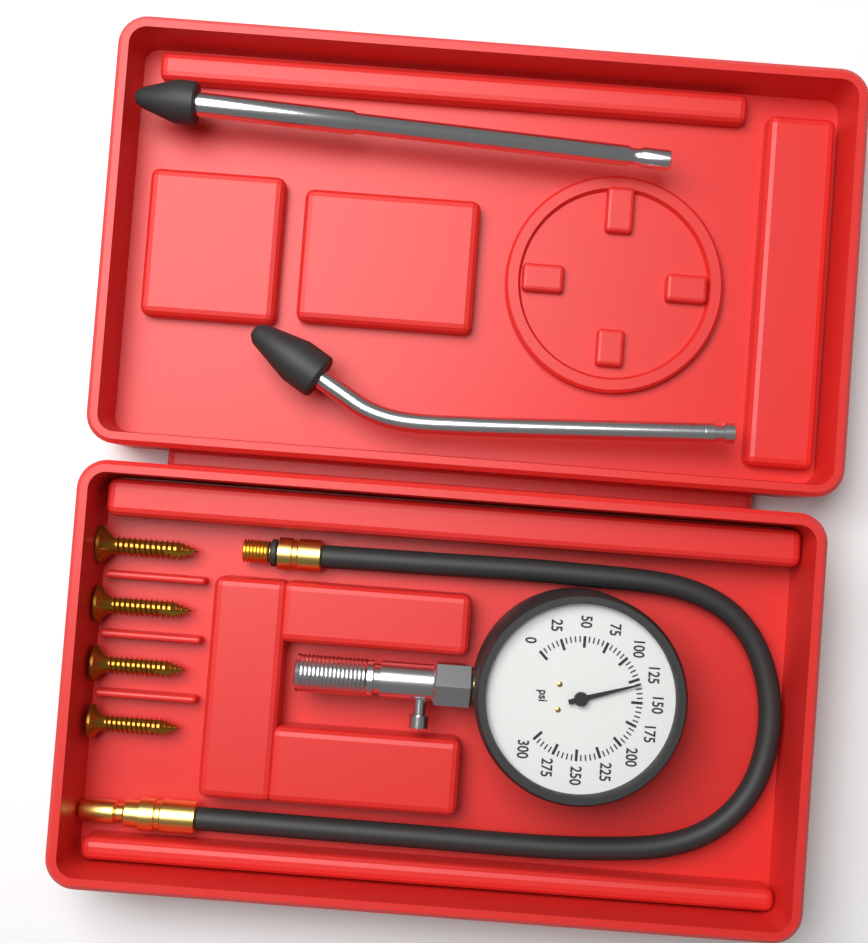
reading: 130 psi
